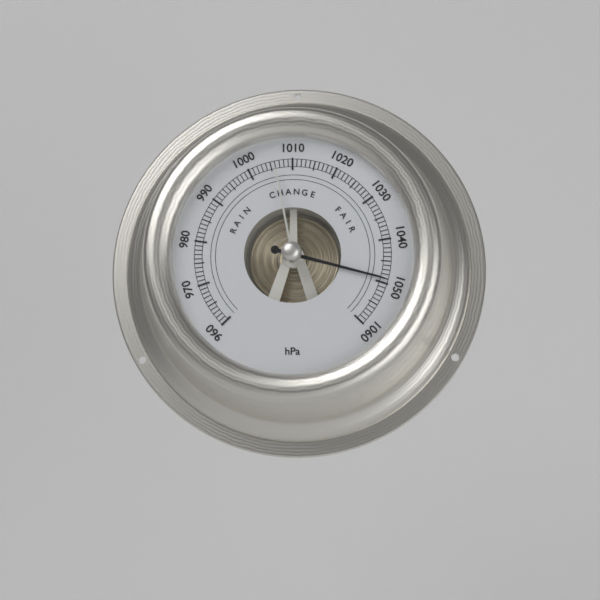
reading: 1049 hPa
